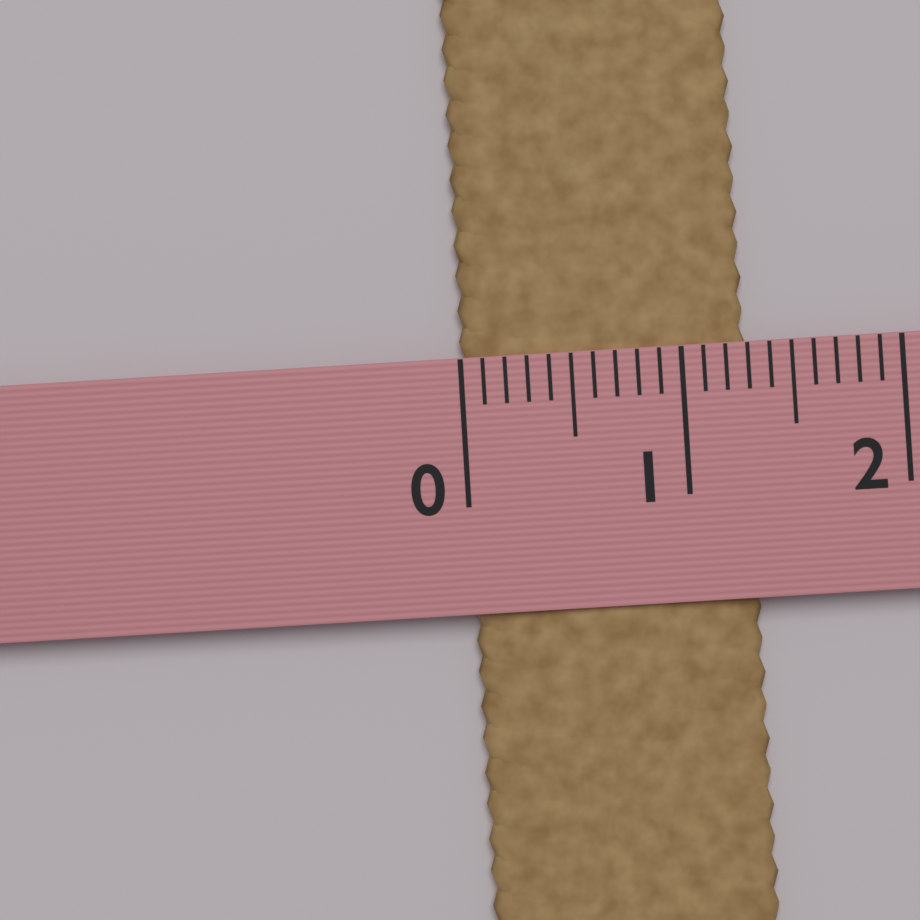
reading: 1.3 (no unit)
